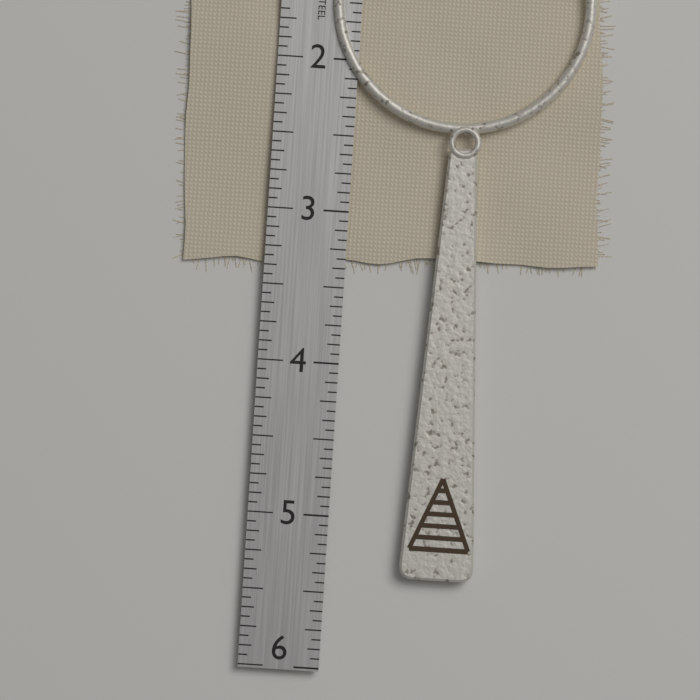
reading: 5.3750 in
